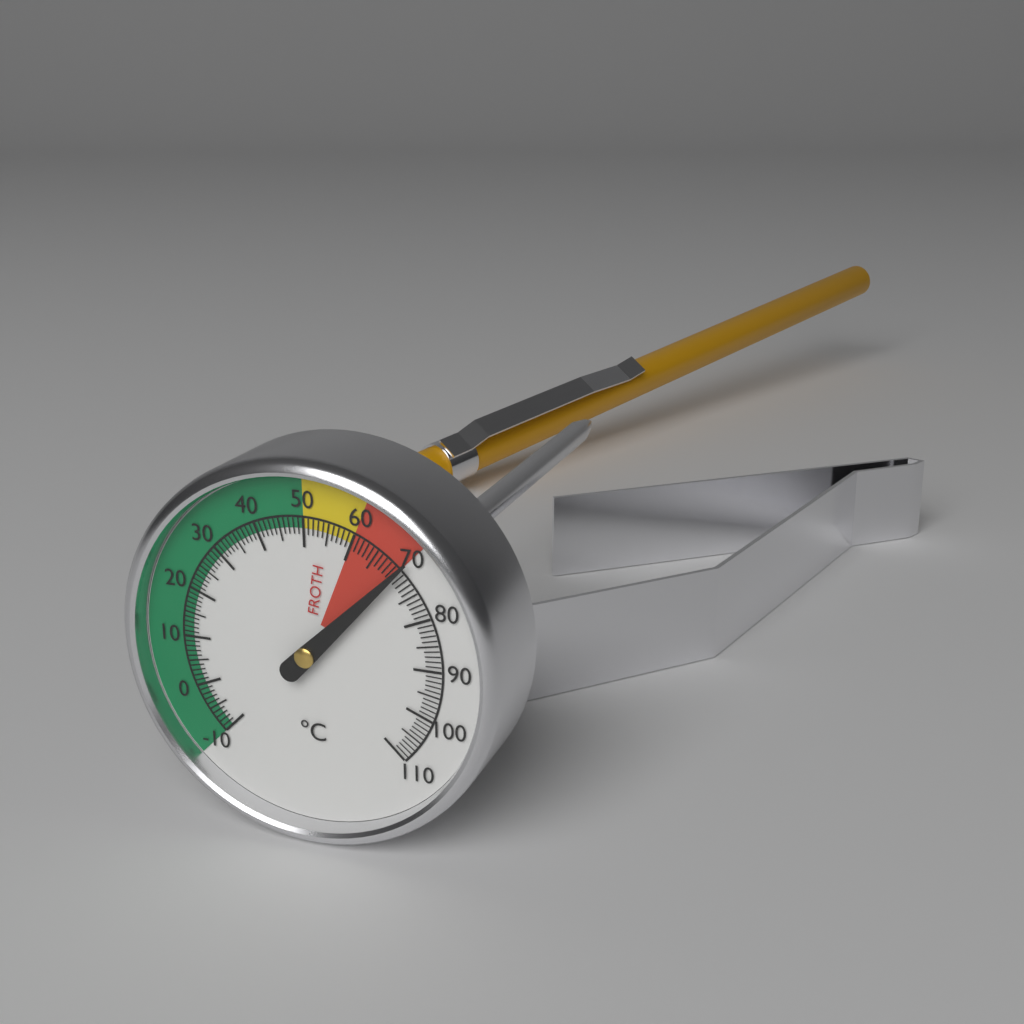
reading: 70 °C
